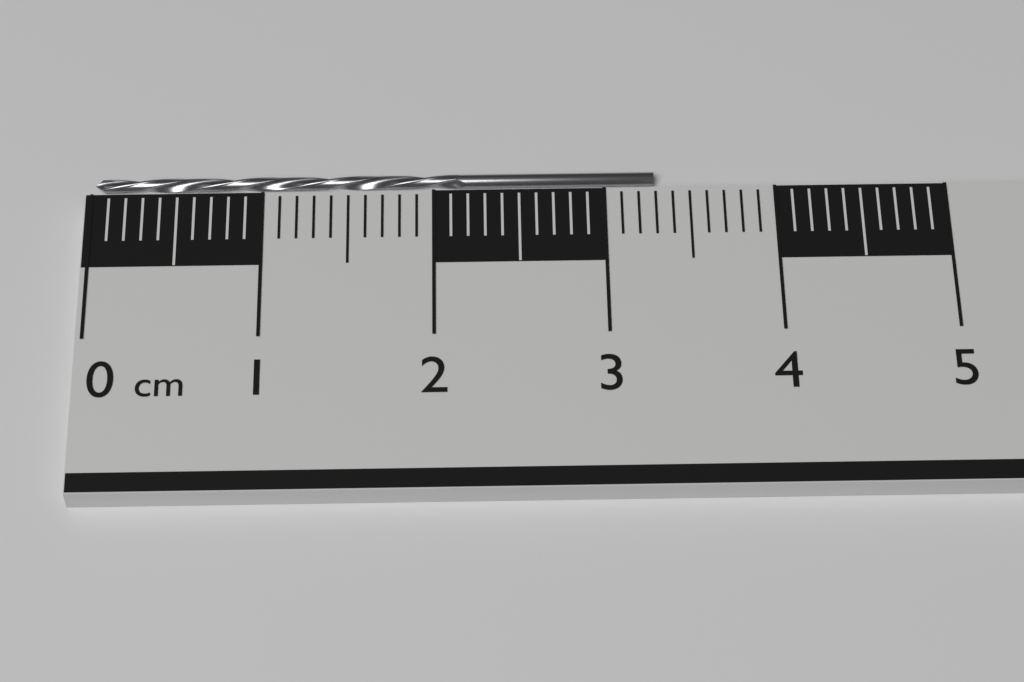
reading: 3.3 cm
